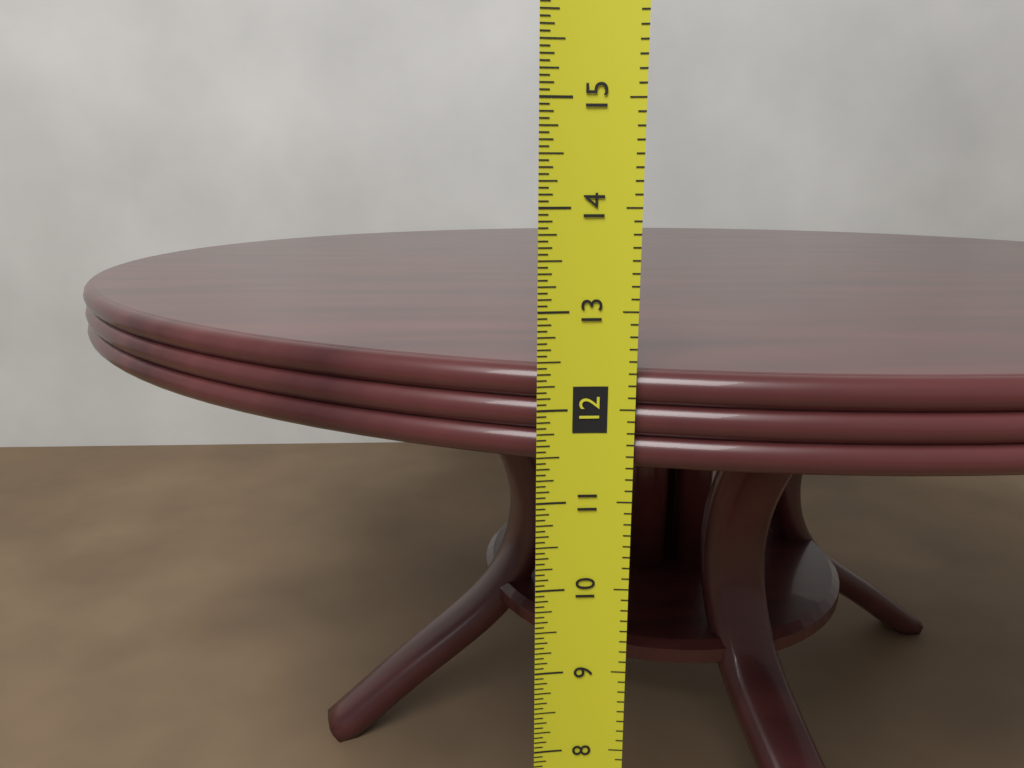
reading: 12.3750 in
